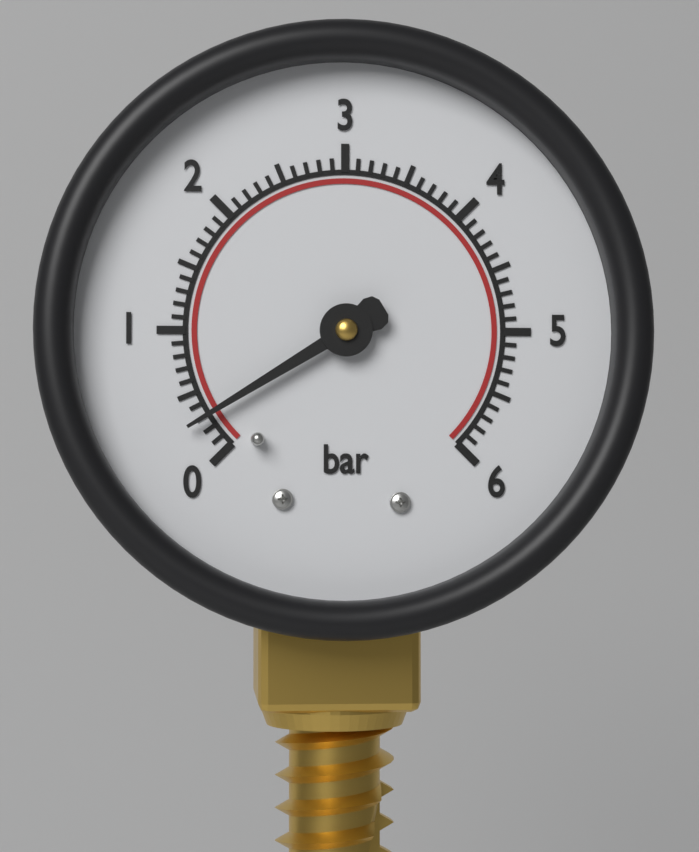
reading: 0.3 bar
